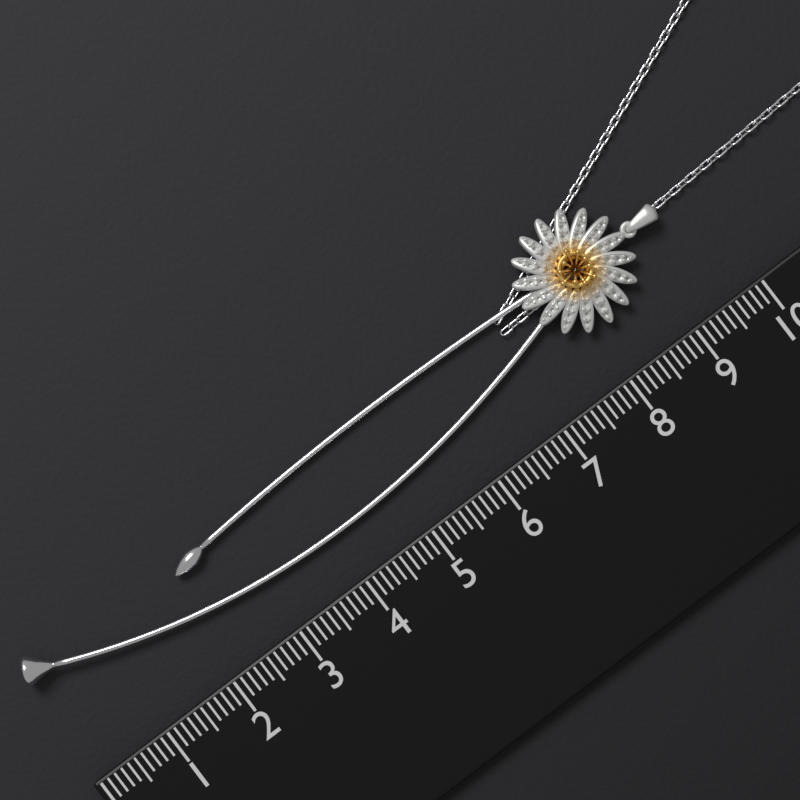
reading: 9.5 (no unit)
